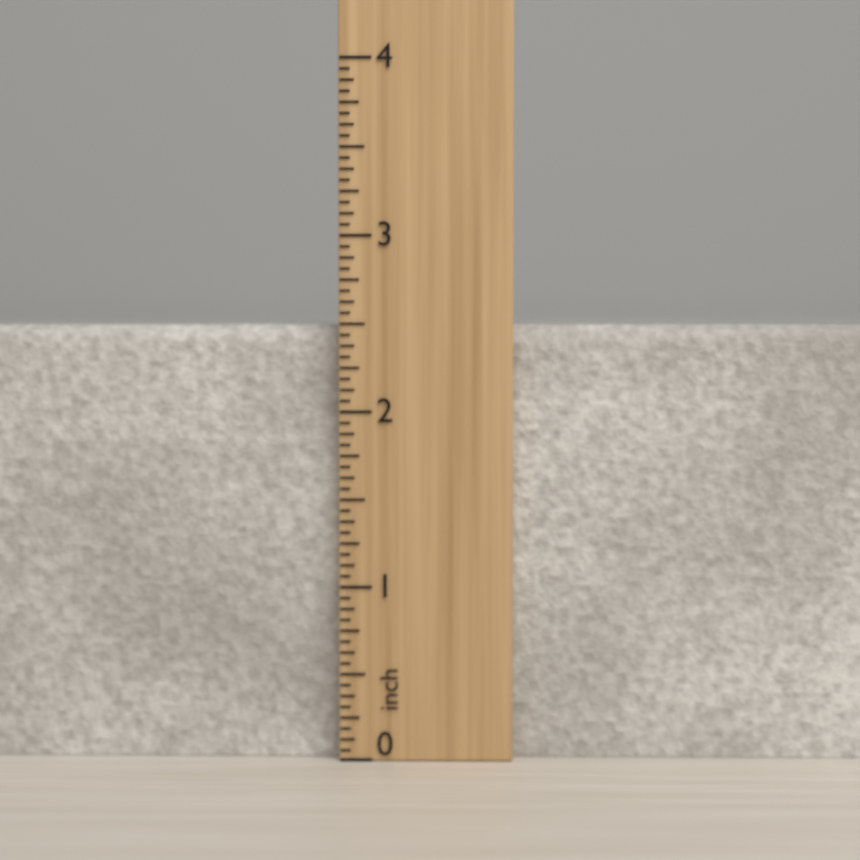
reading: 2.5000 inch
